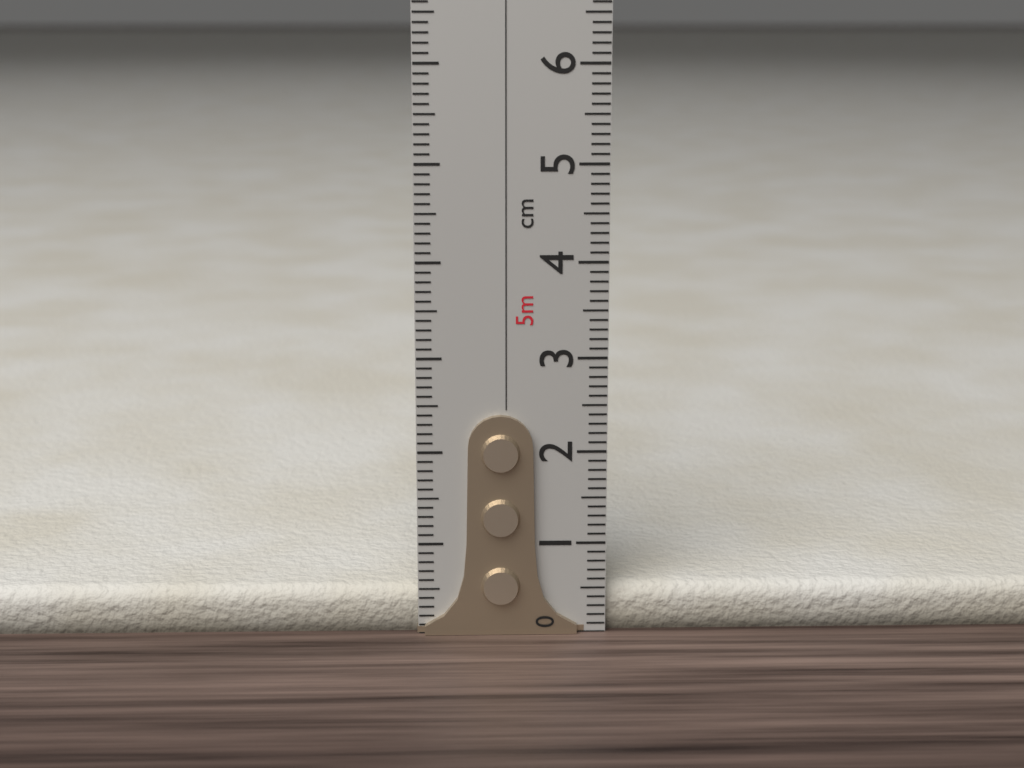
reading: 0.5 cm
